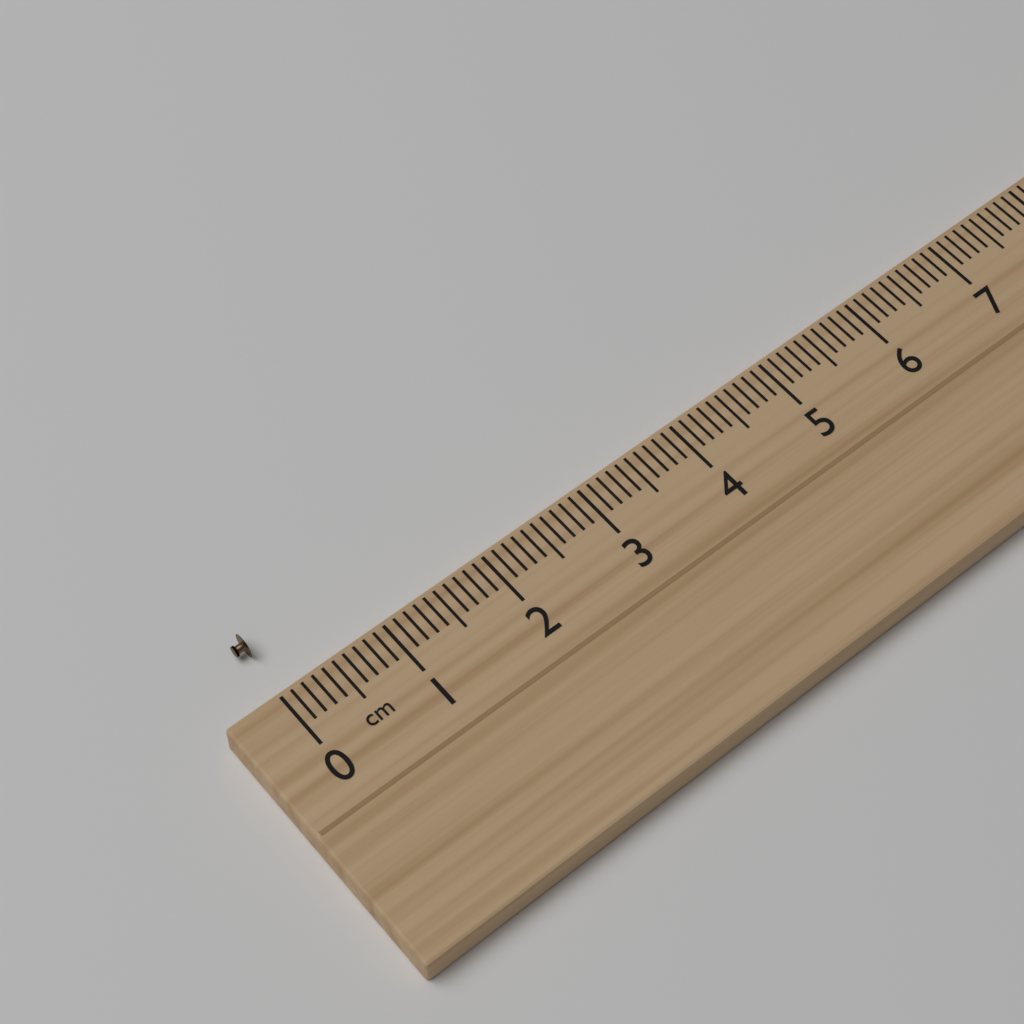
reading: 0.1 cm
